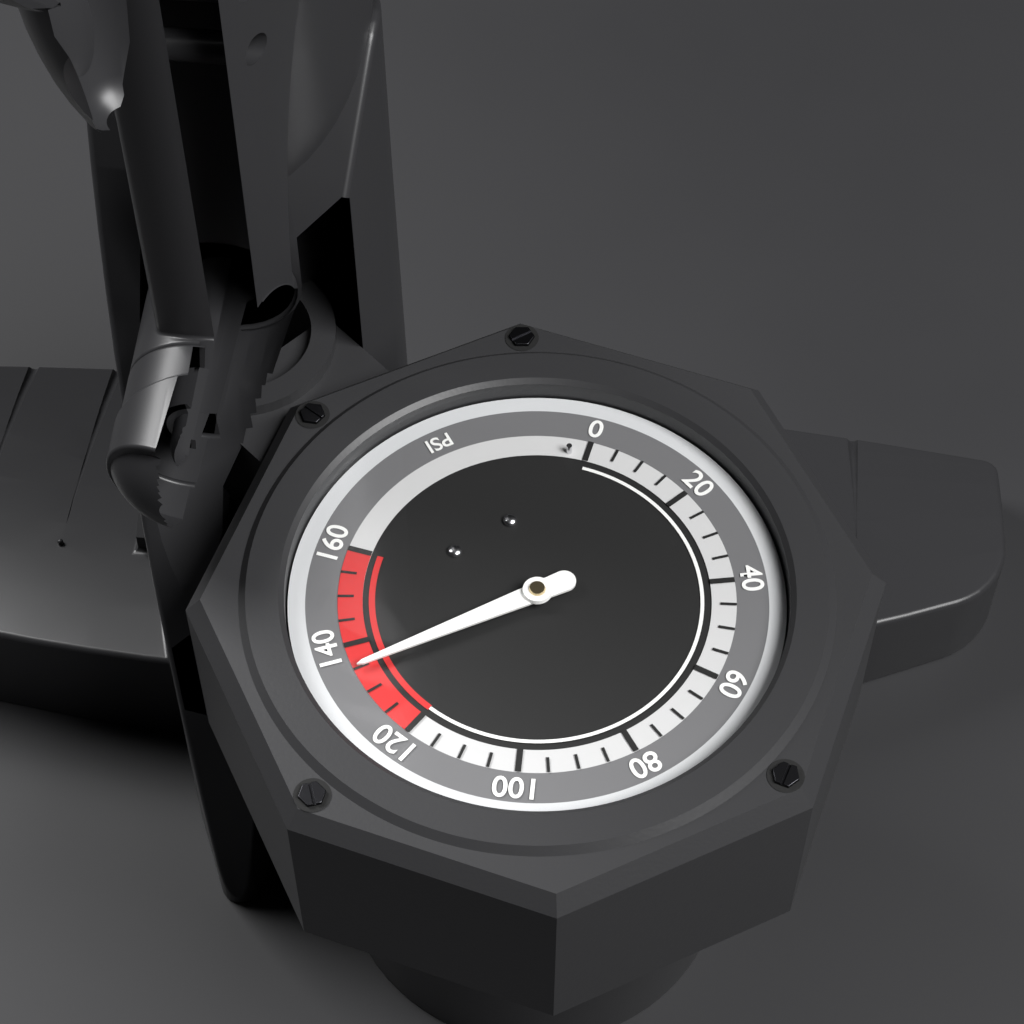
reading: 135 psi
